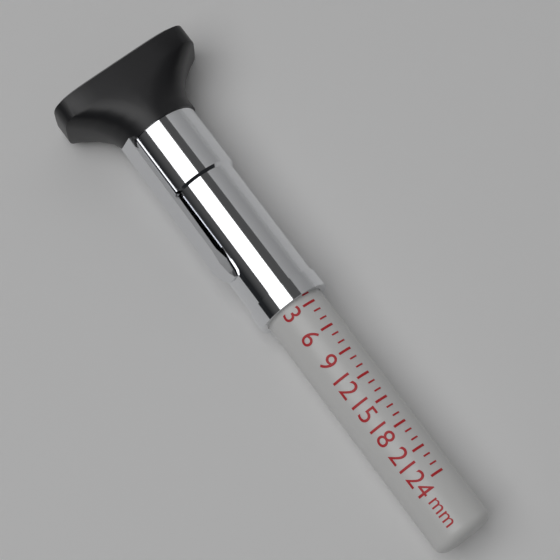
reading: 2 mm
